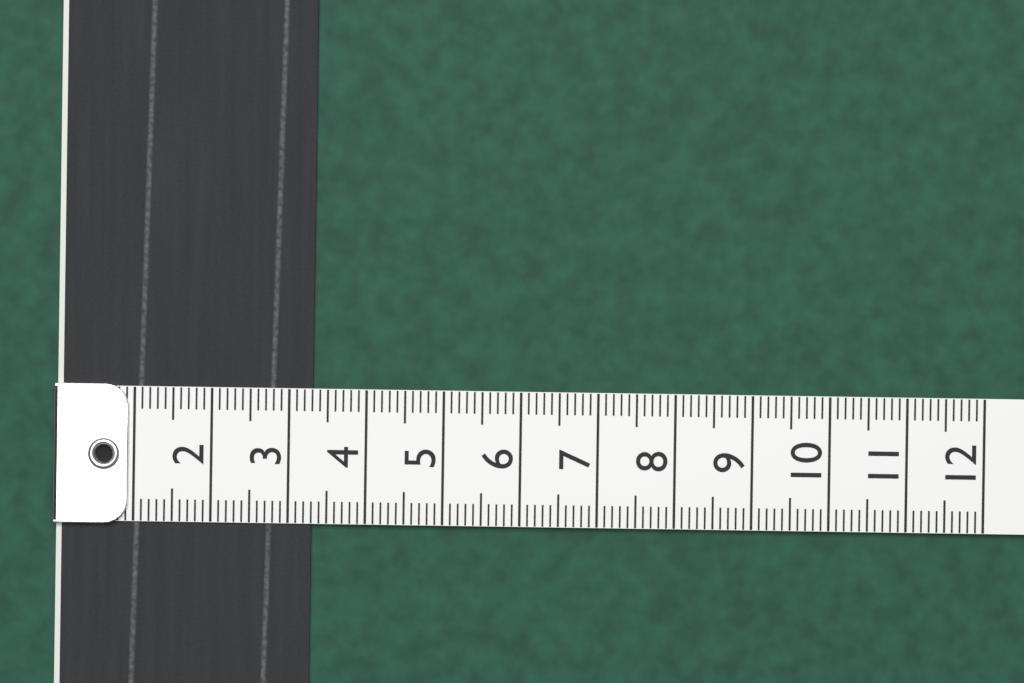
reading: 3.3 (no unit)
